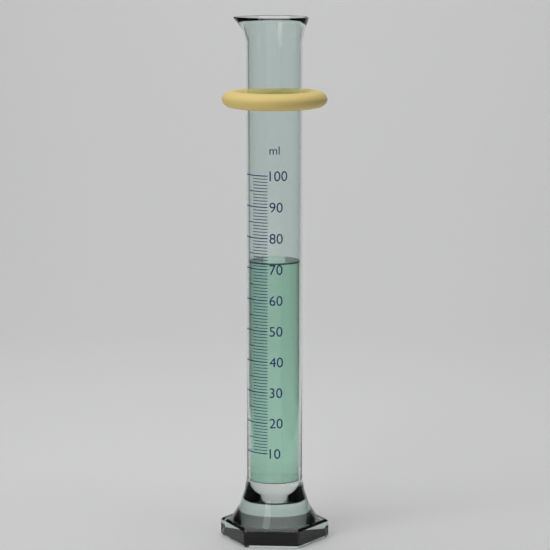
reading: 72 ml
